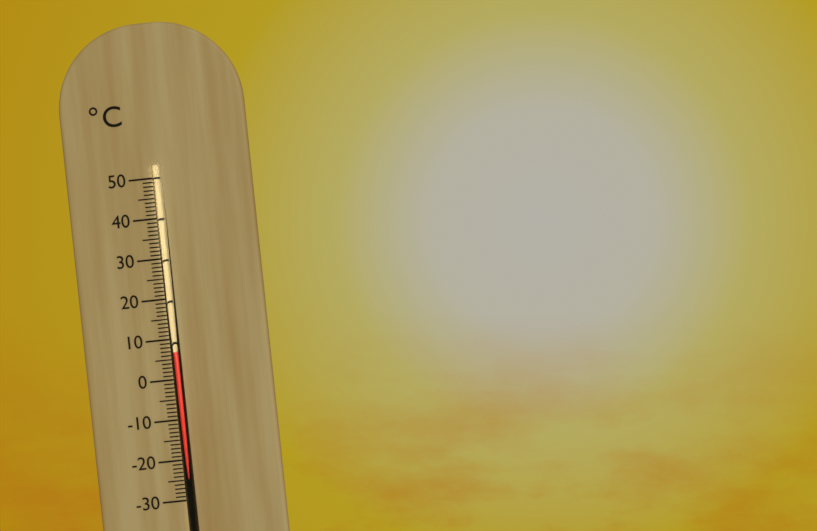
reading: 7 °C
